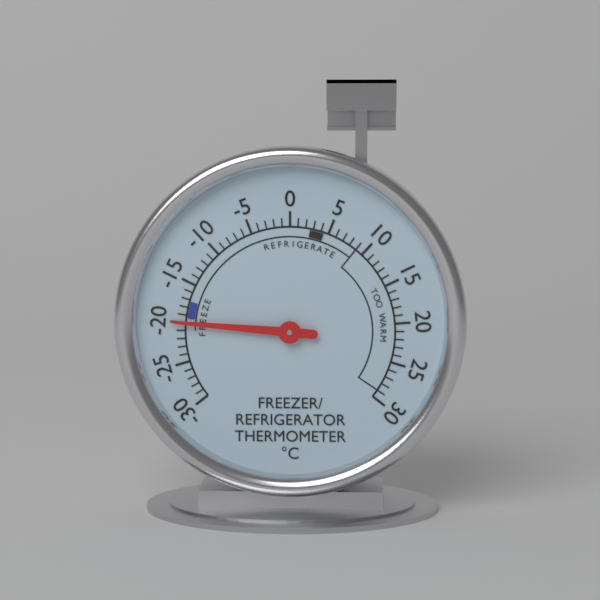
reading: -20 °C
